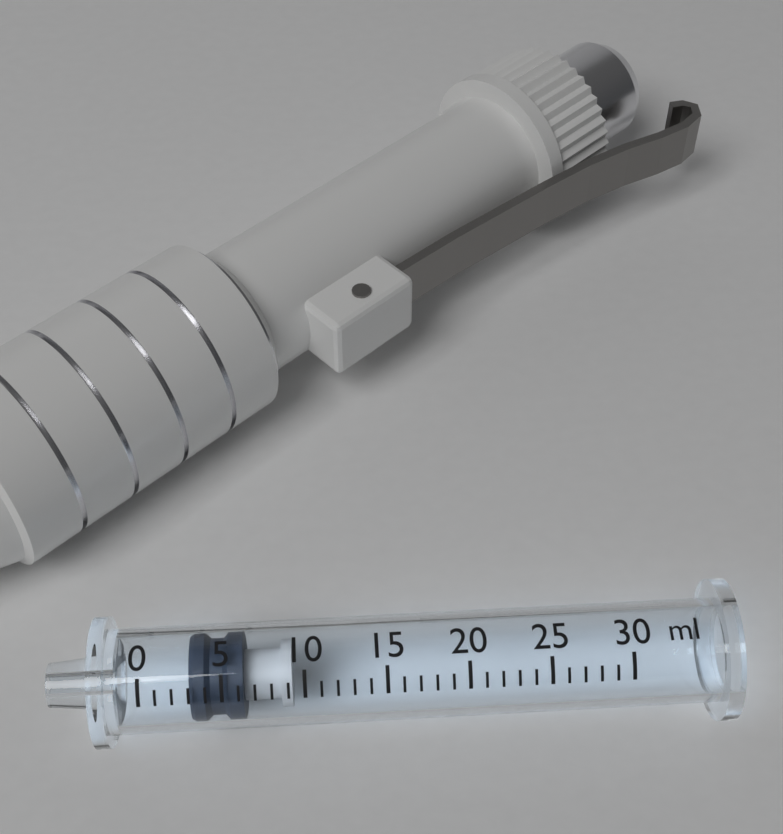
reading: 3 ml
